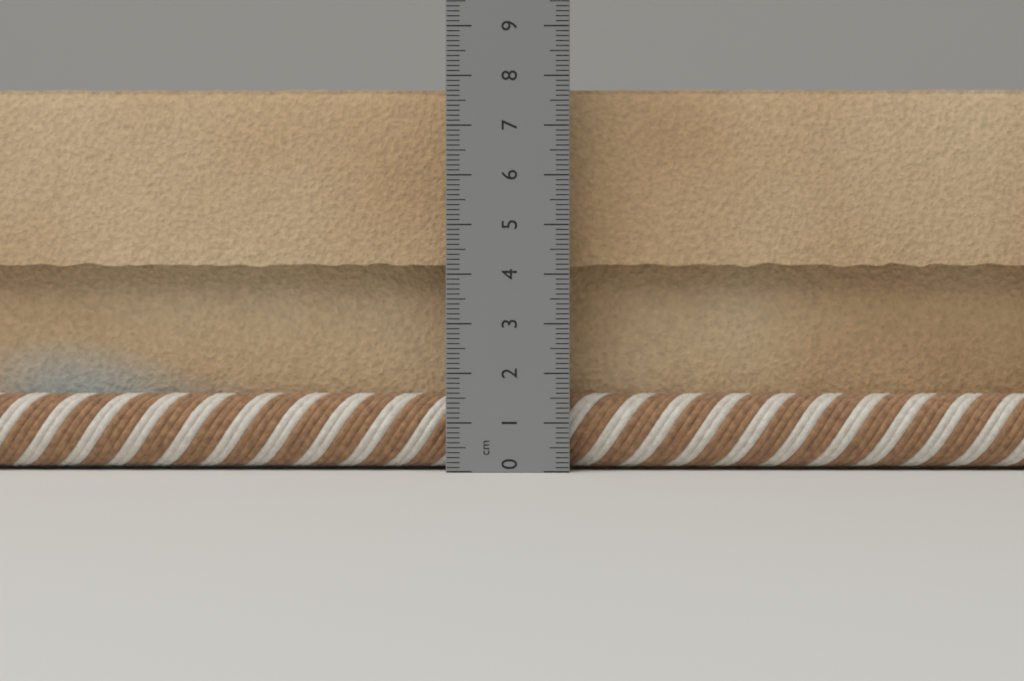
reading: 7.9 cm
